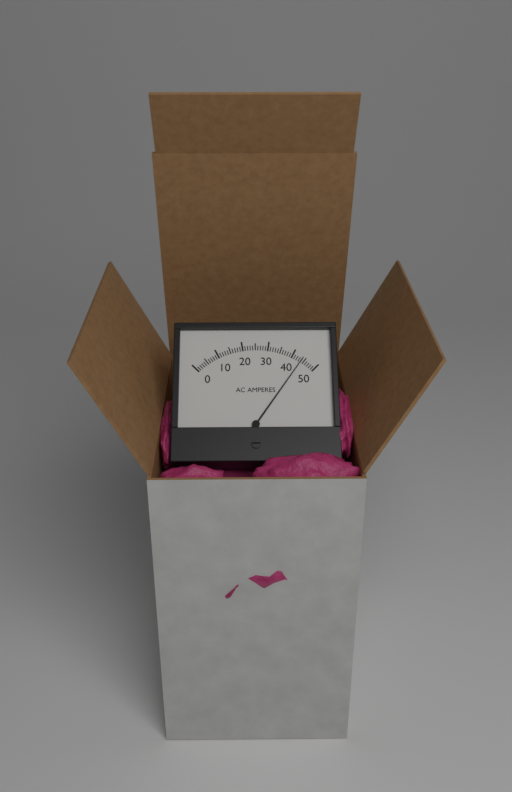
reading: 44 A
